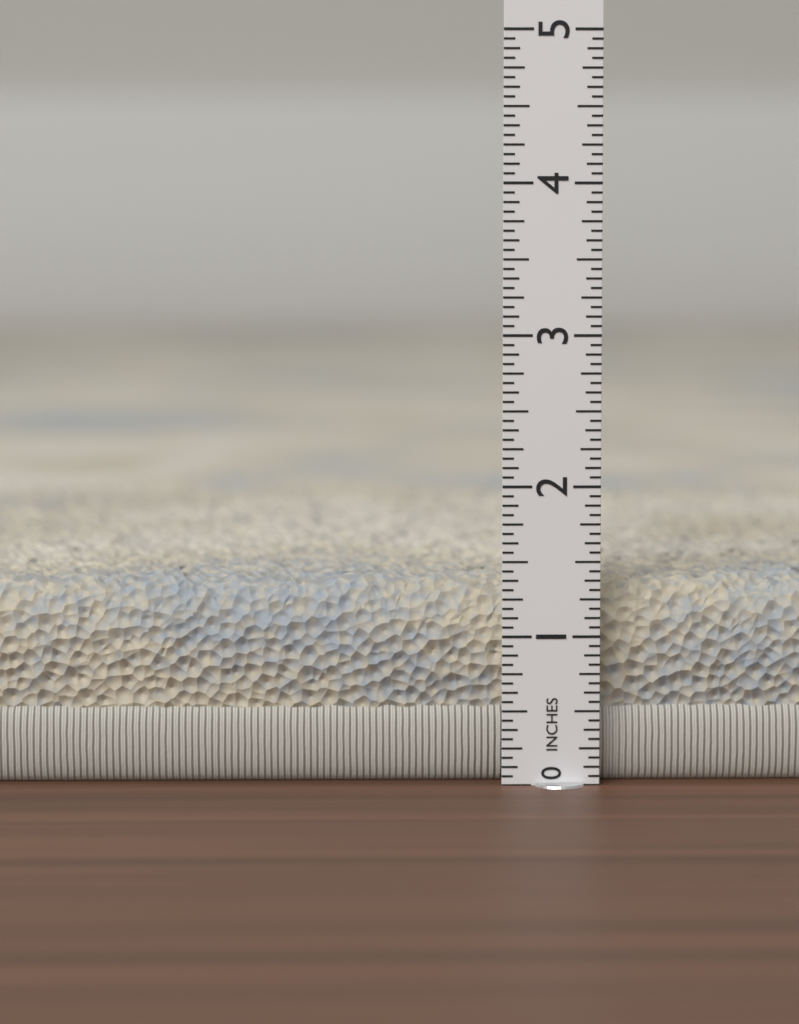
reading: 1.3750 in
